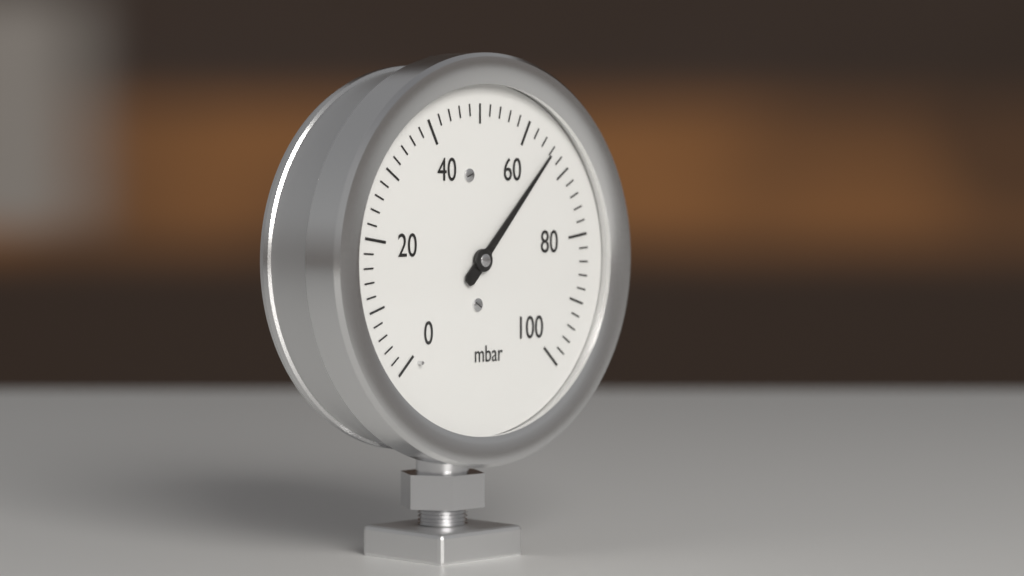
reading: 66 mbar
